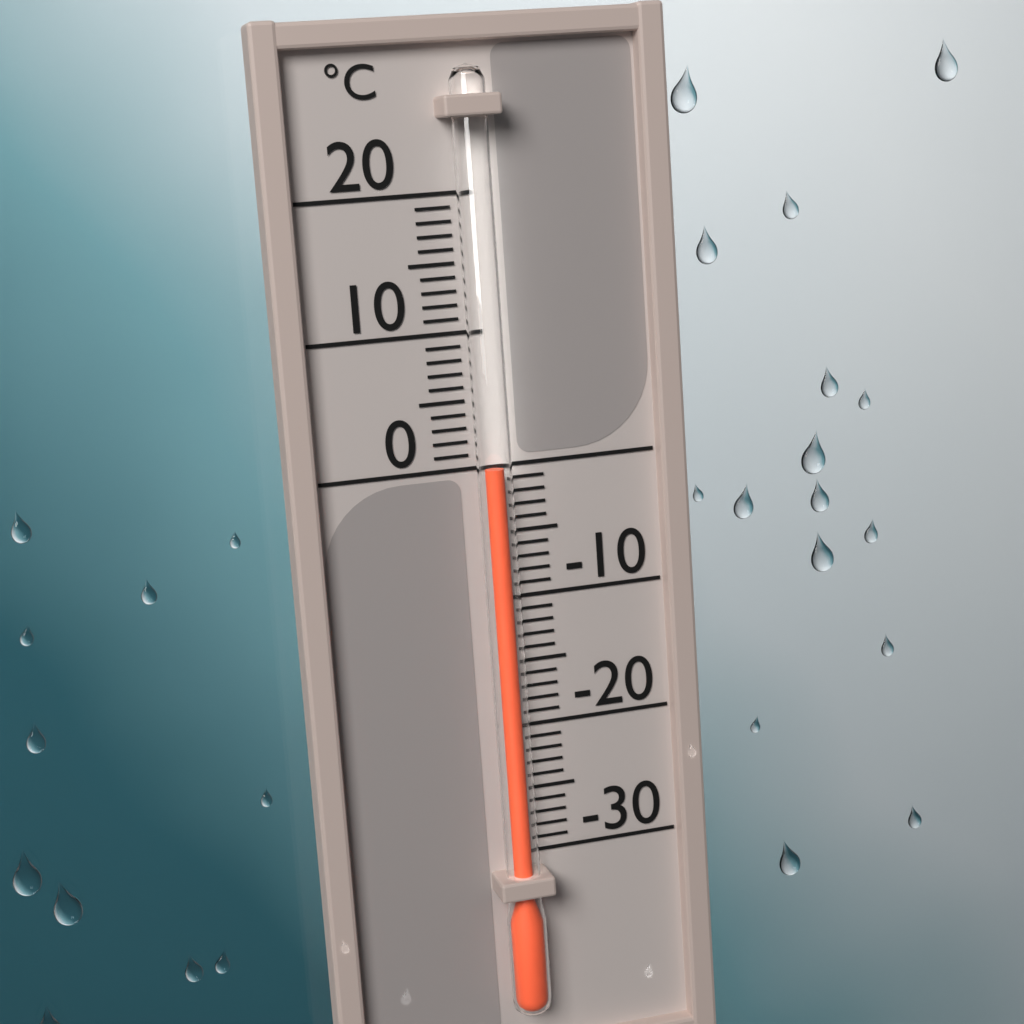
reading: 0 °C
